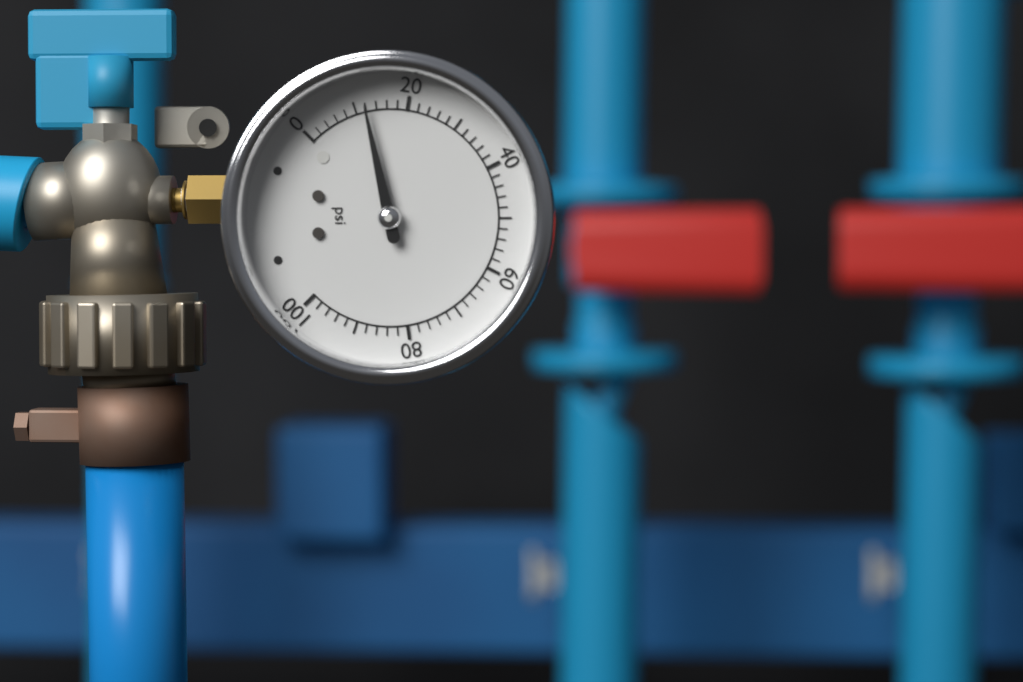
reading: 12 psi
